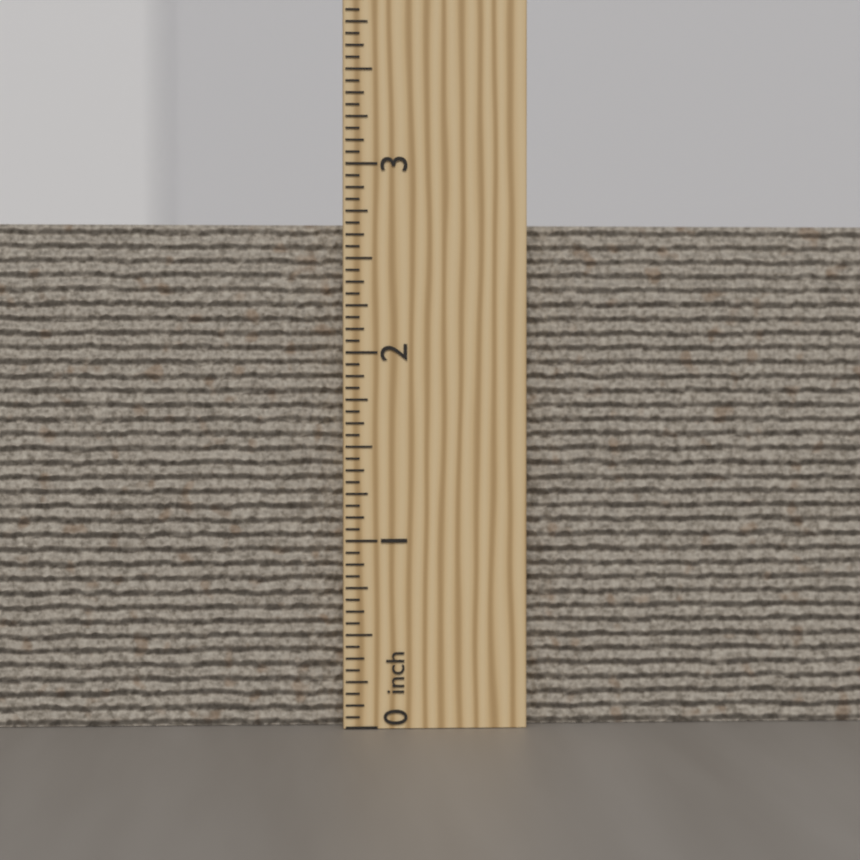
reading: 2.6875 inch
